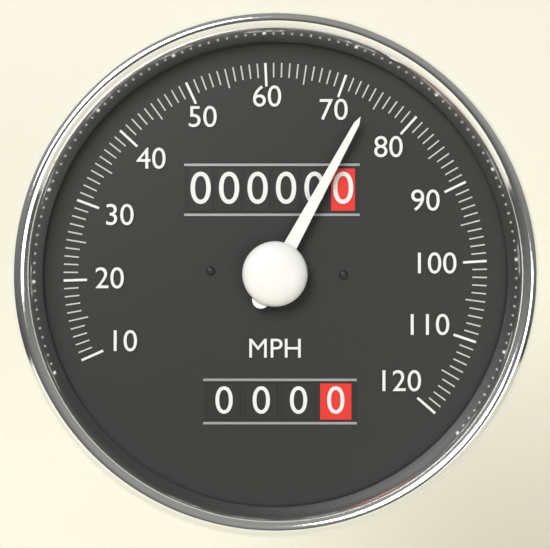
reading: 74 MPH
